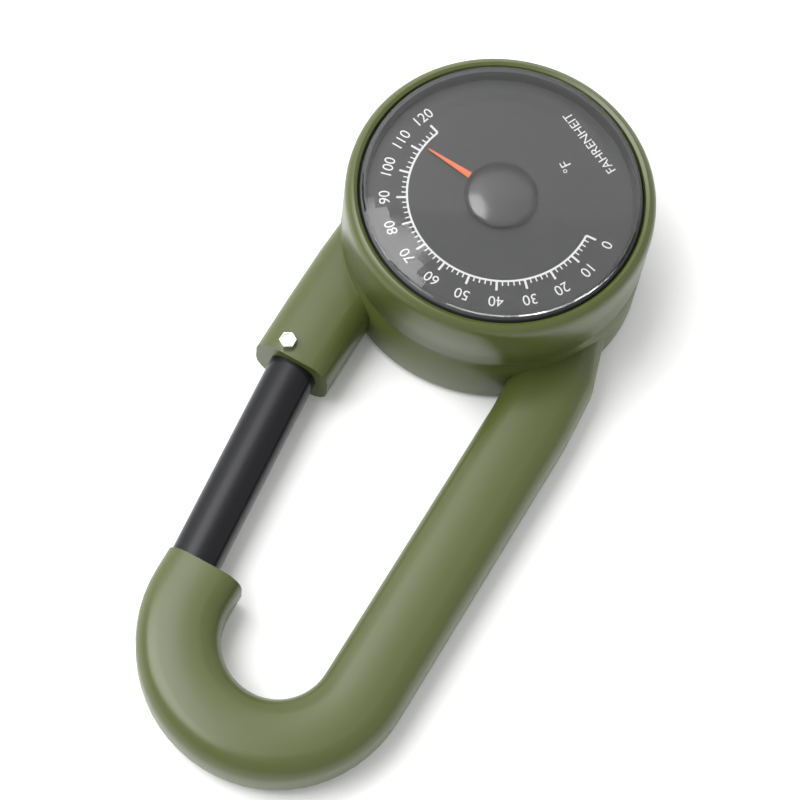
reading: 112 °F
